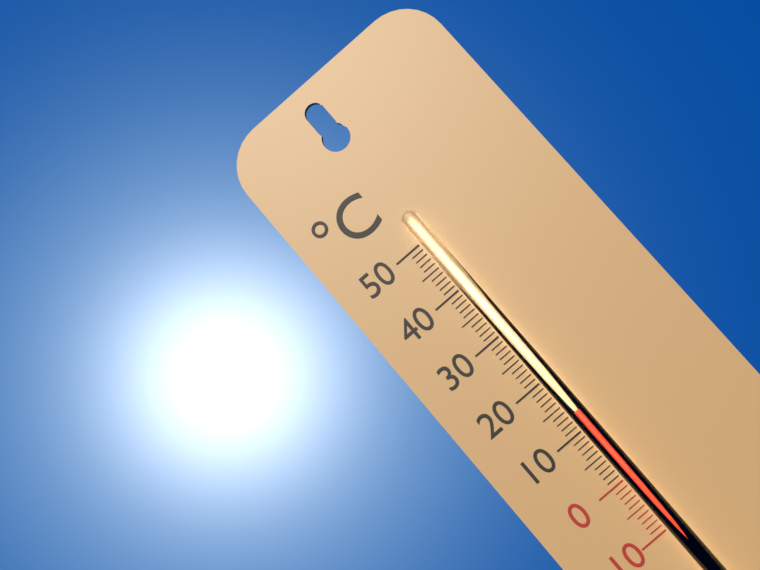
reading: 13 °C
